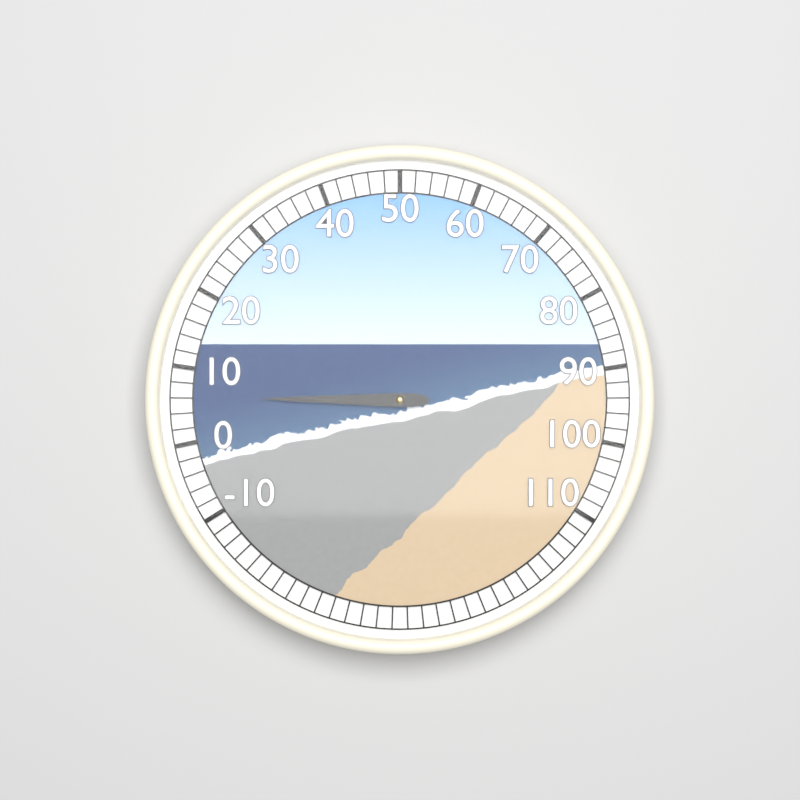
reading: 6 (no unit)
